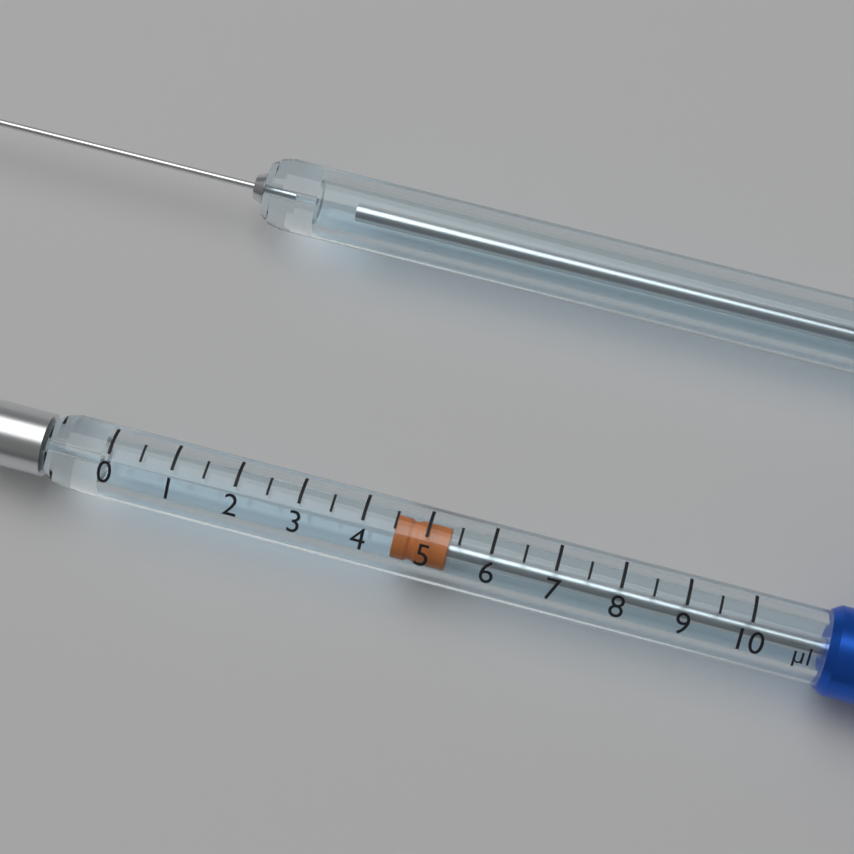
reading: 4.5 µl
